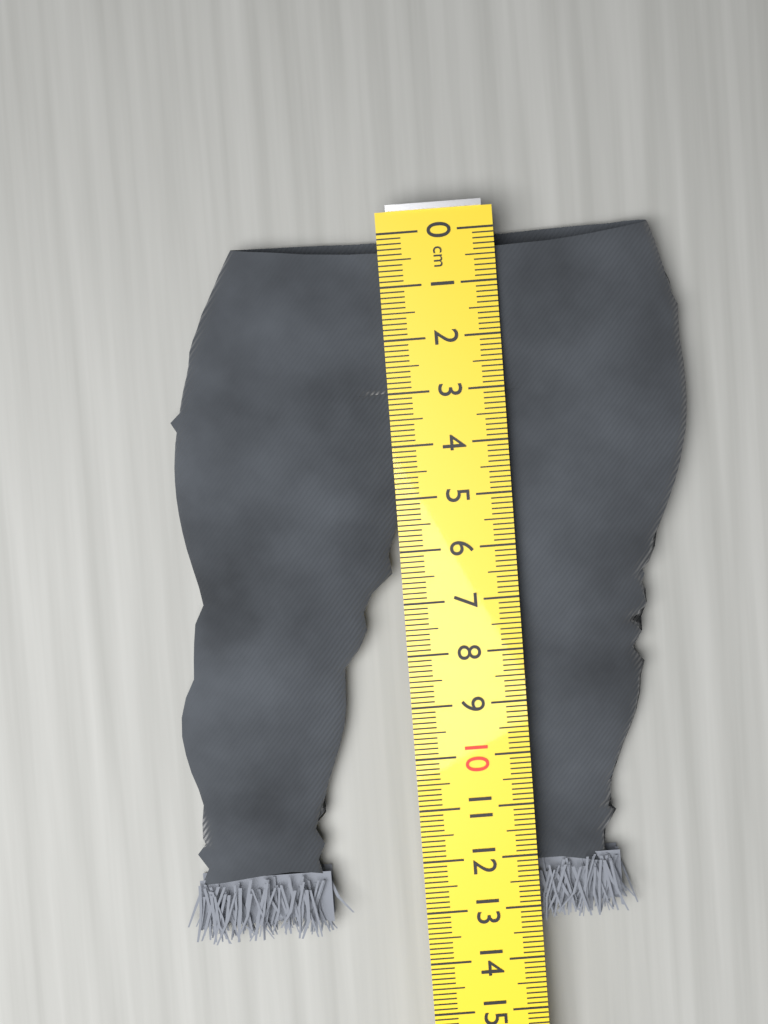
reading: 13.4 cm
